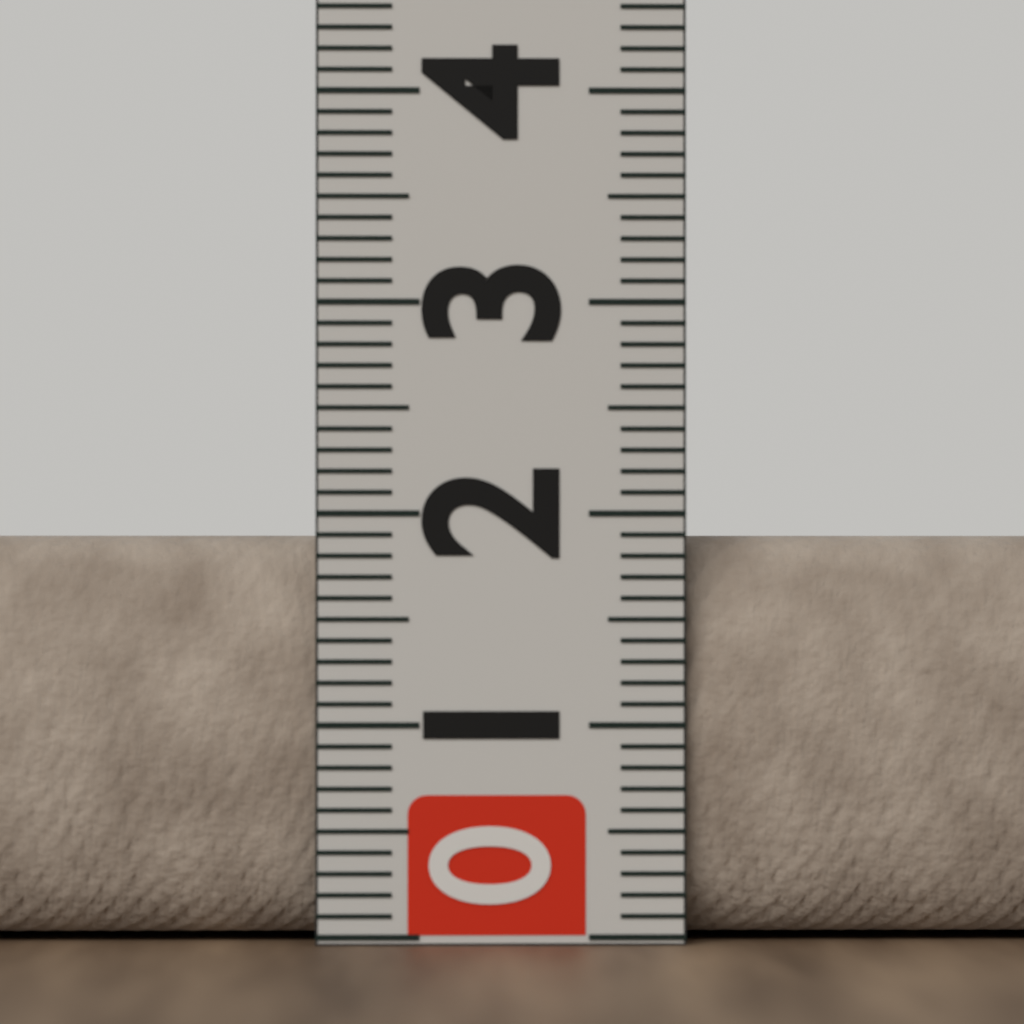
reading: 1.9 (no unit)
